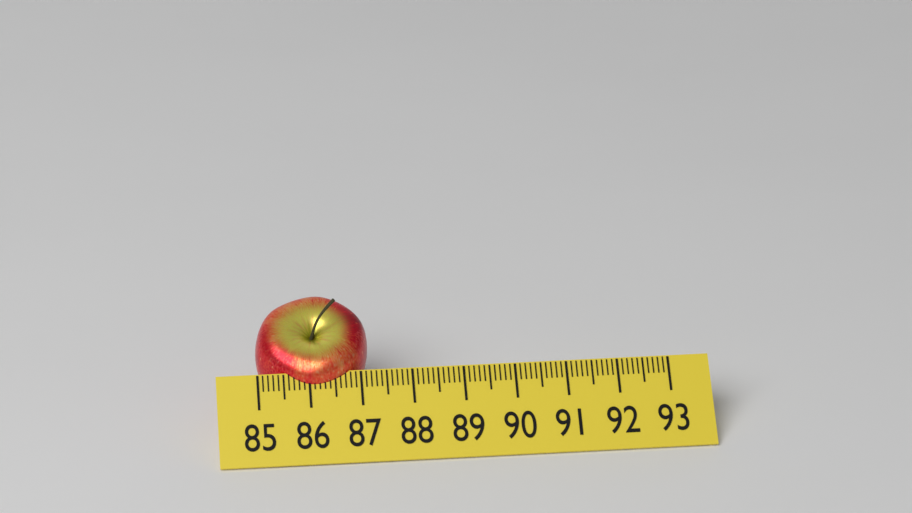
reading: 87.2 (no unit)
